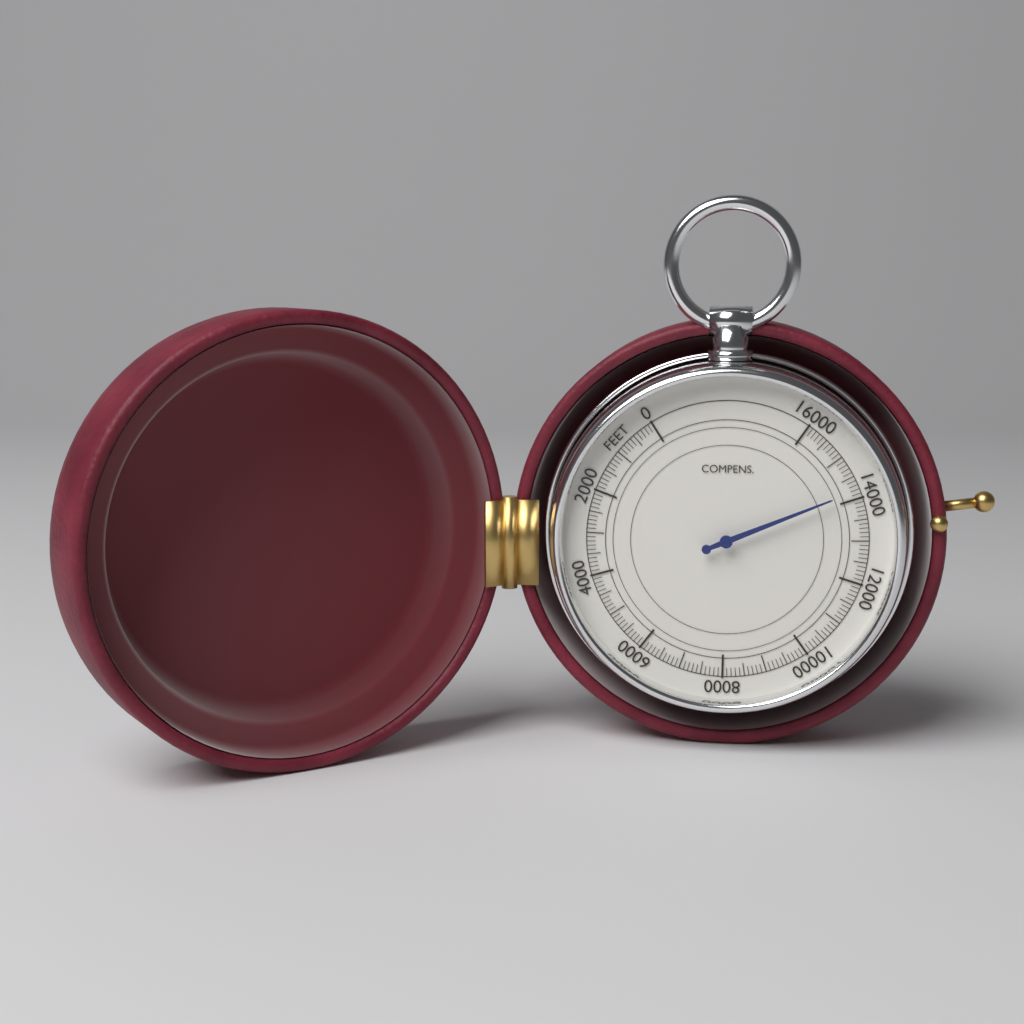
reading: 14200 feet
